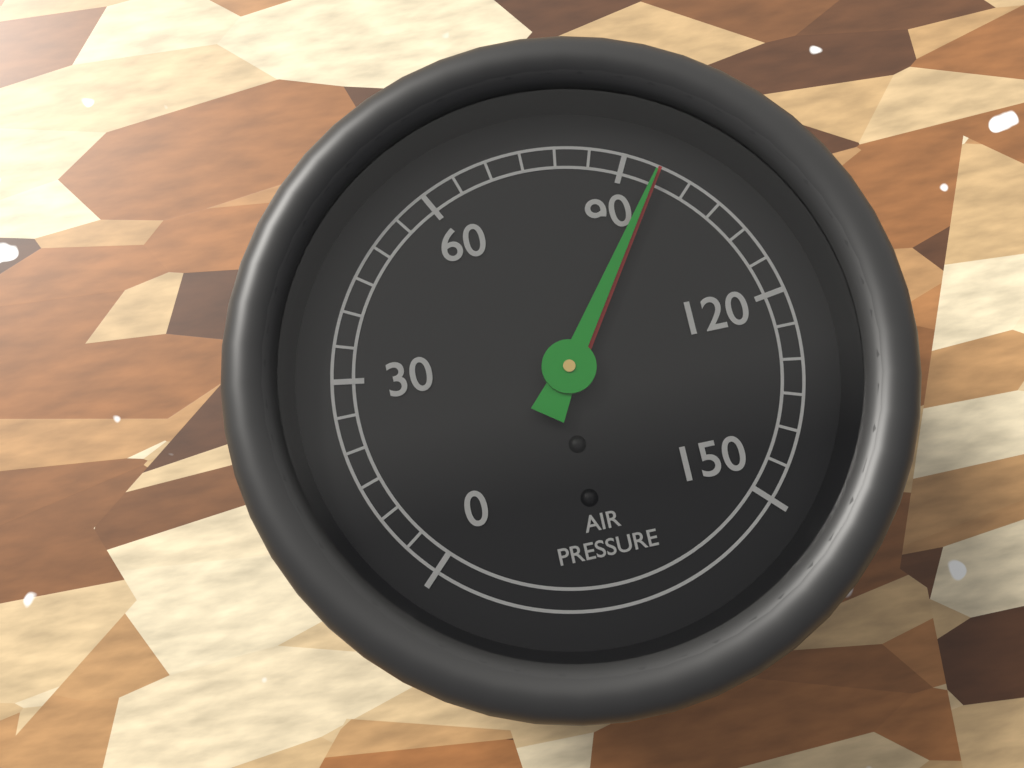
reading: 95 (no unit)
